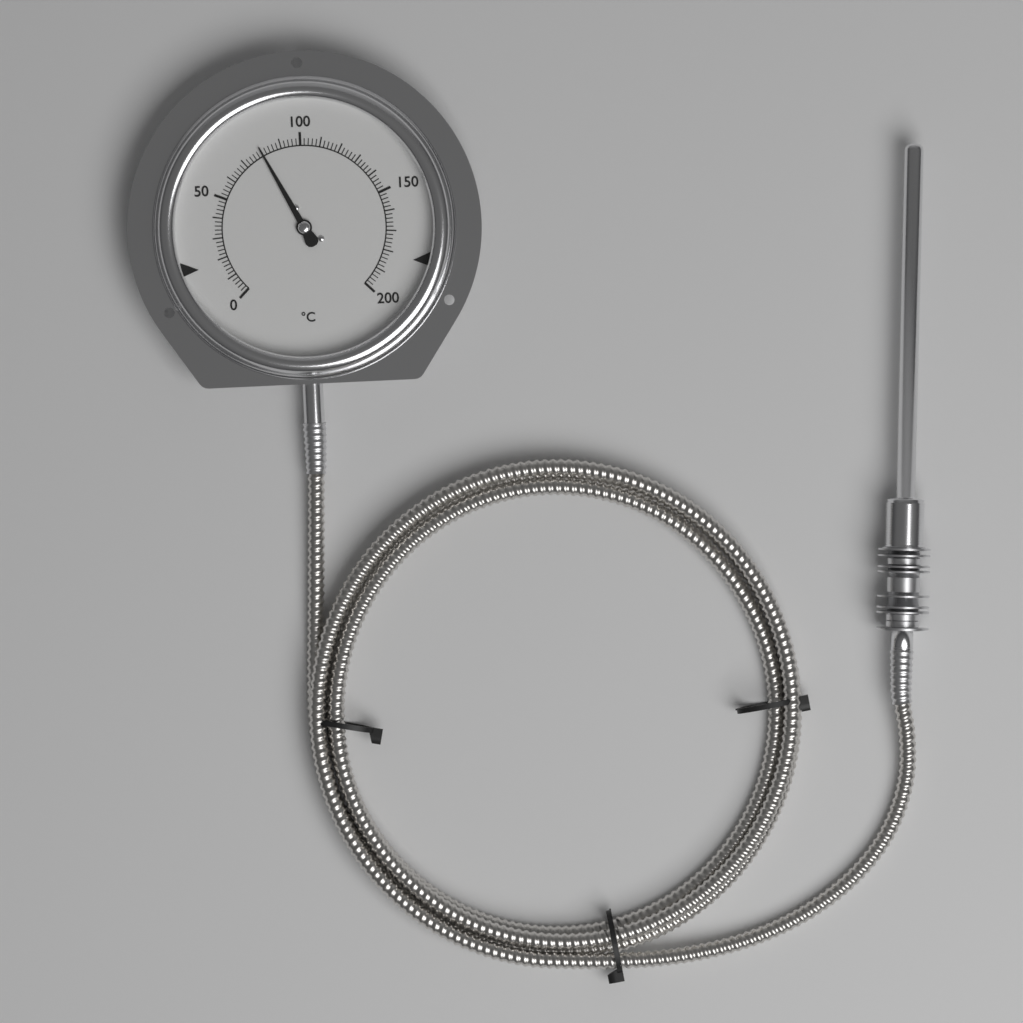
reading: 80 °C
